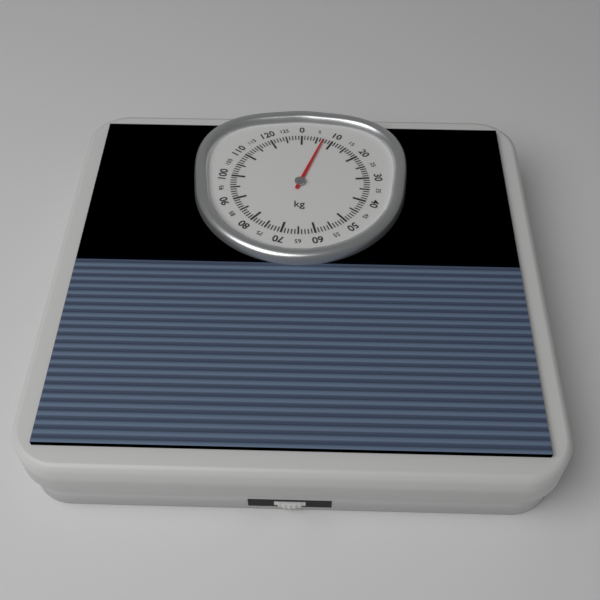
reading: 7 kg
